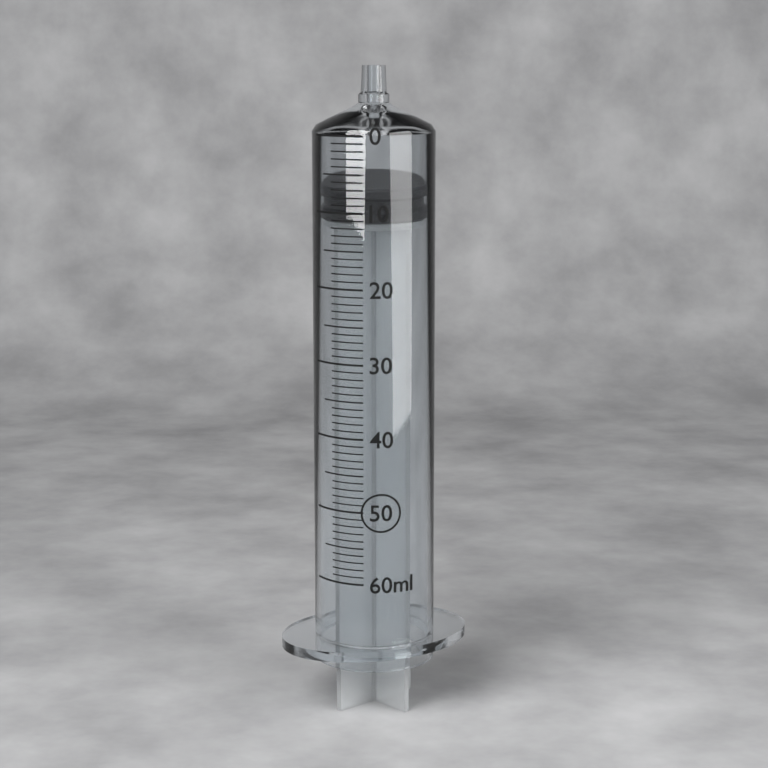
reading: 7 ml
